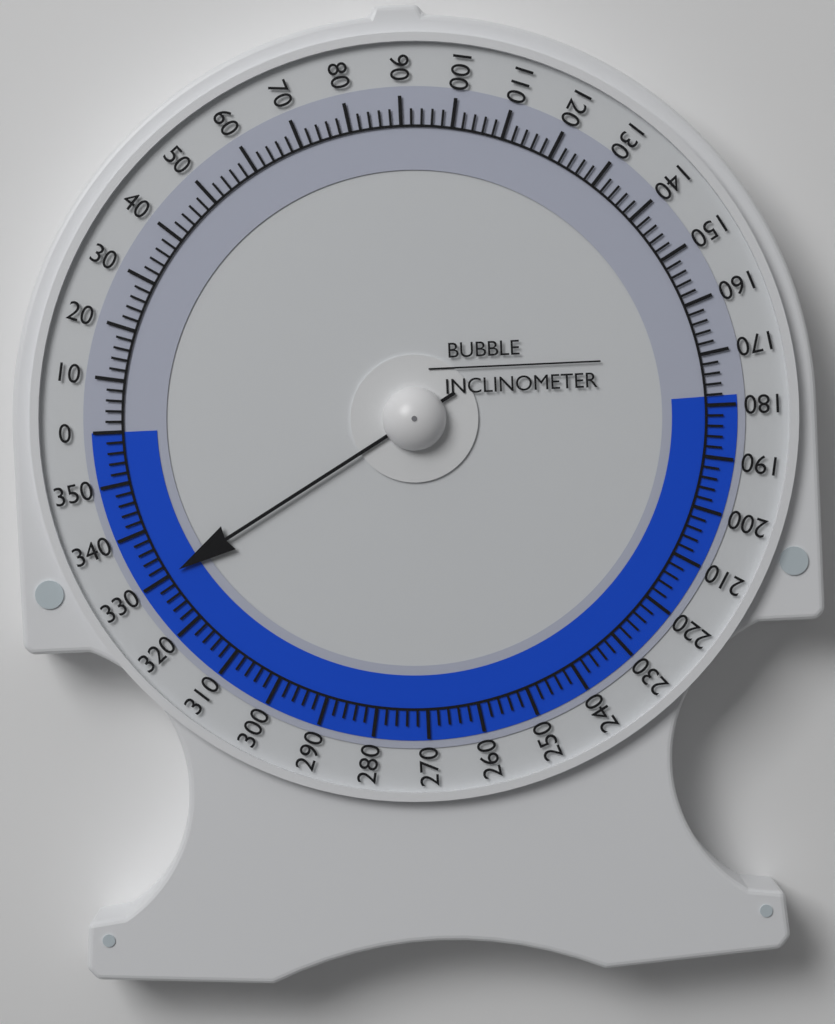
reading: 330 (no unit)
